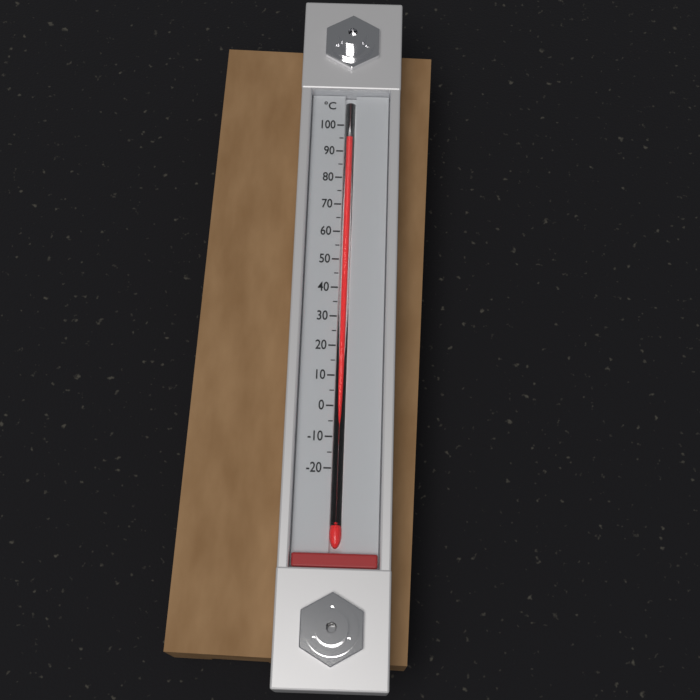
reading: 95 °C
